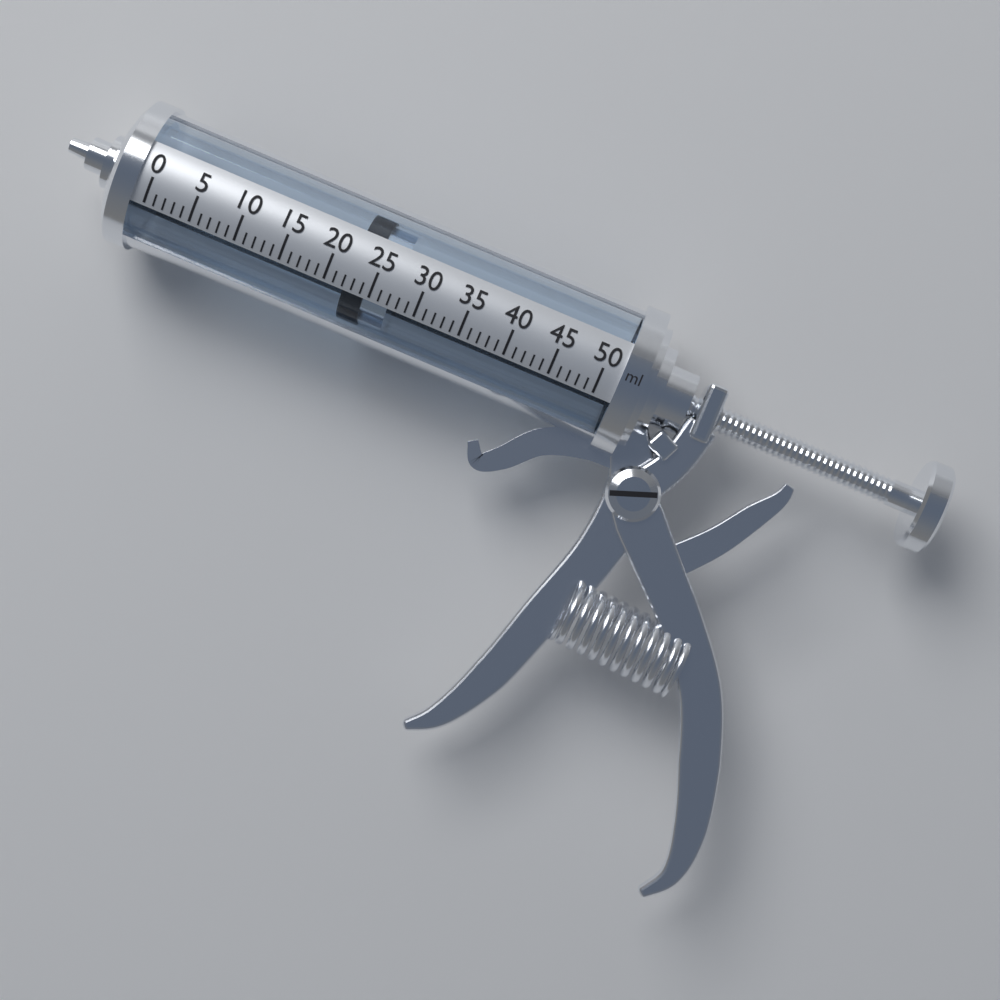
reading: 22 ml
